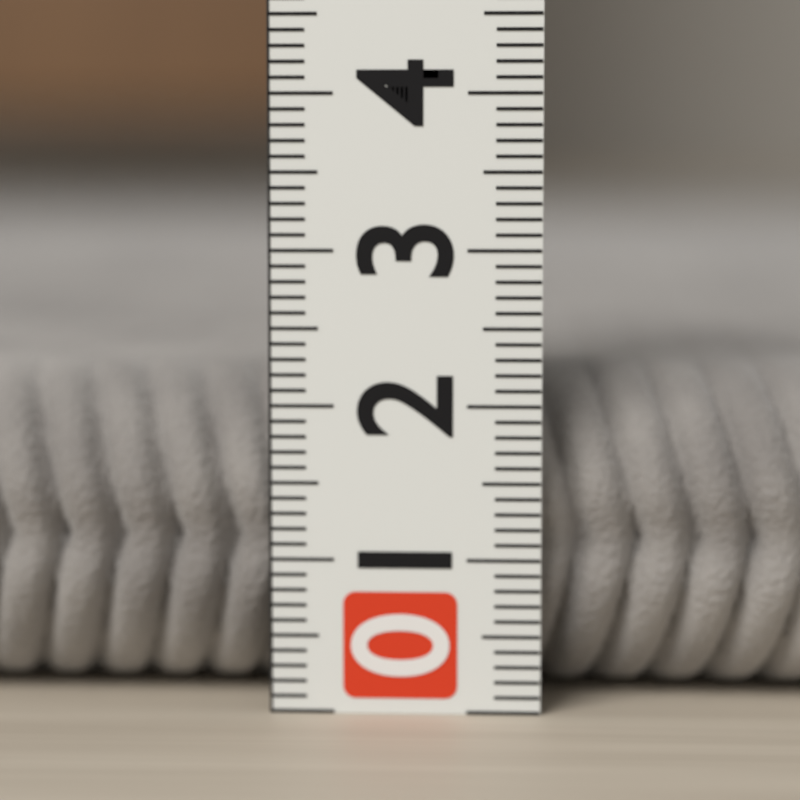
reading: 2.2 (no unit)
